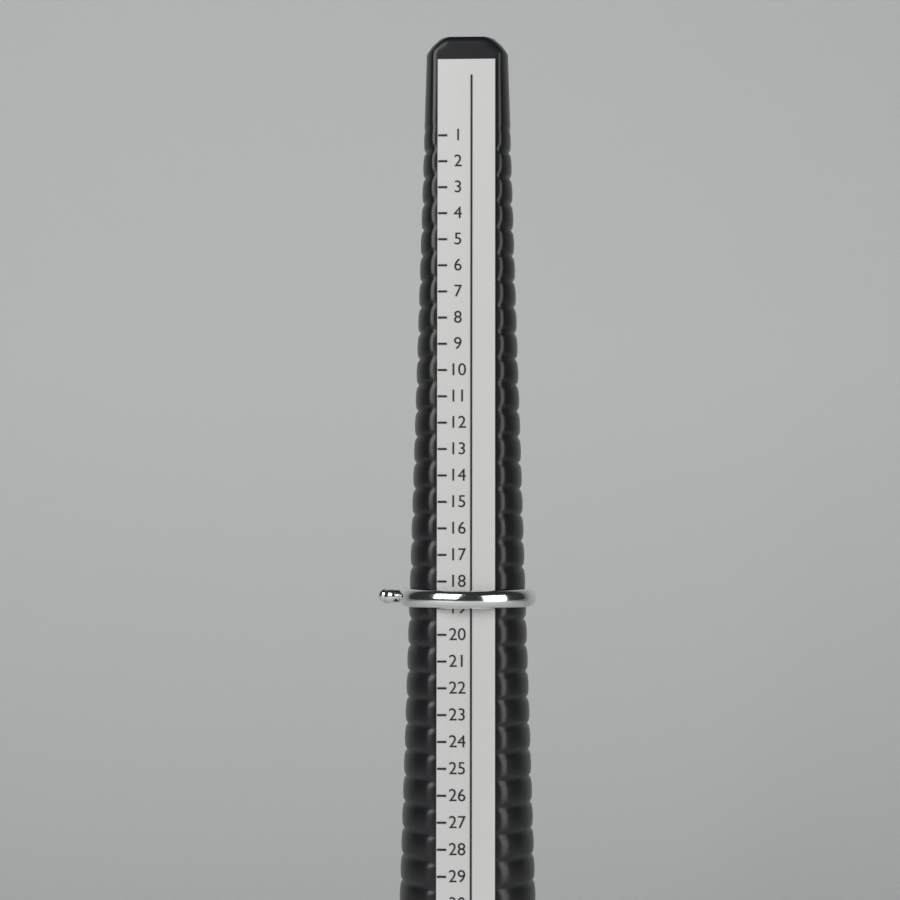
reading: 19 (no unit)
